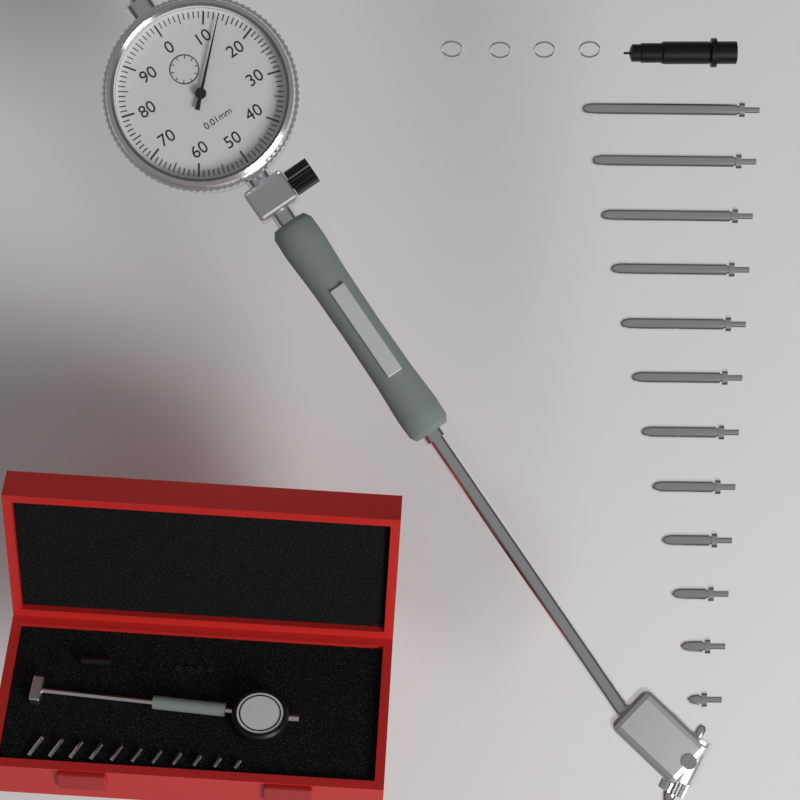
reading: 0.13 mm
